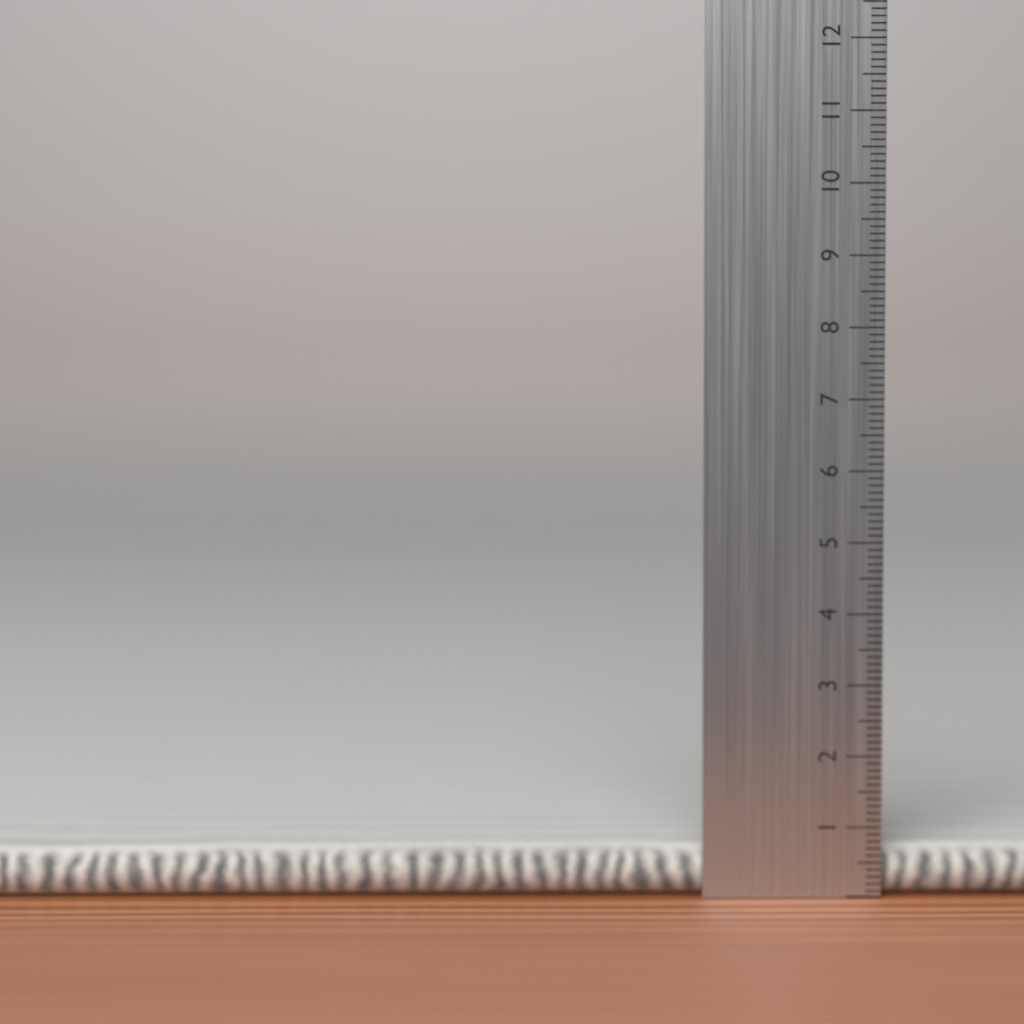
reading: 0.7 cm
